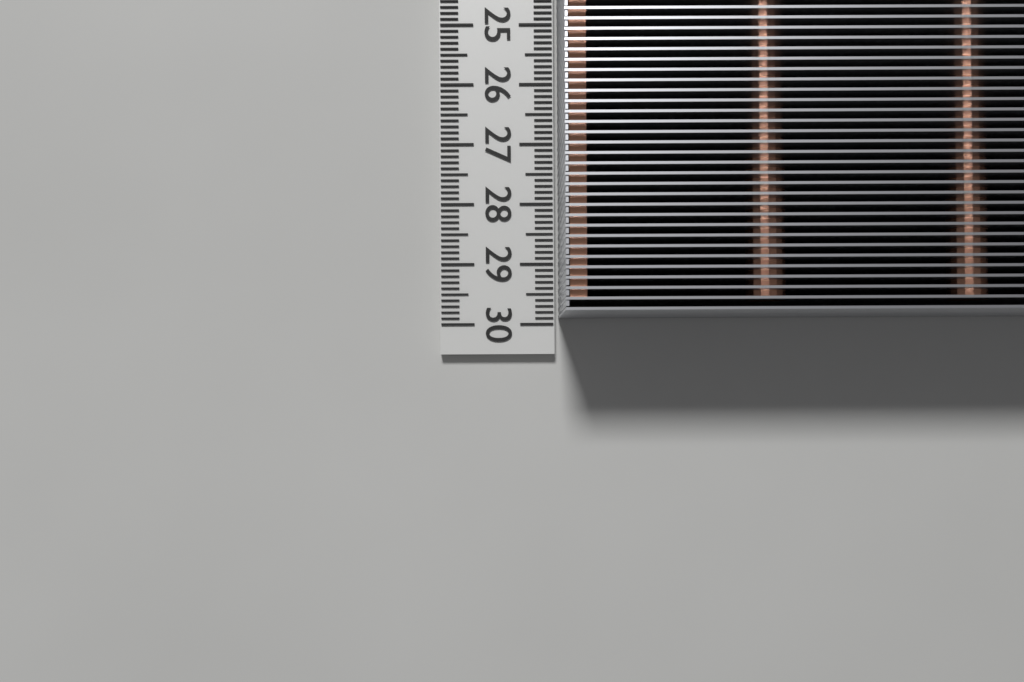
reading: 29.9 cm
